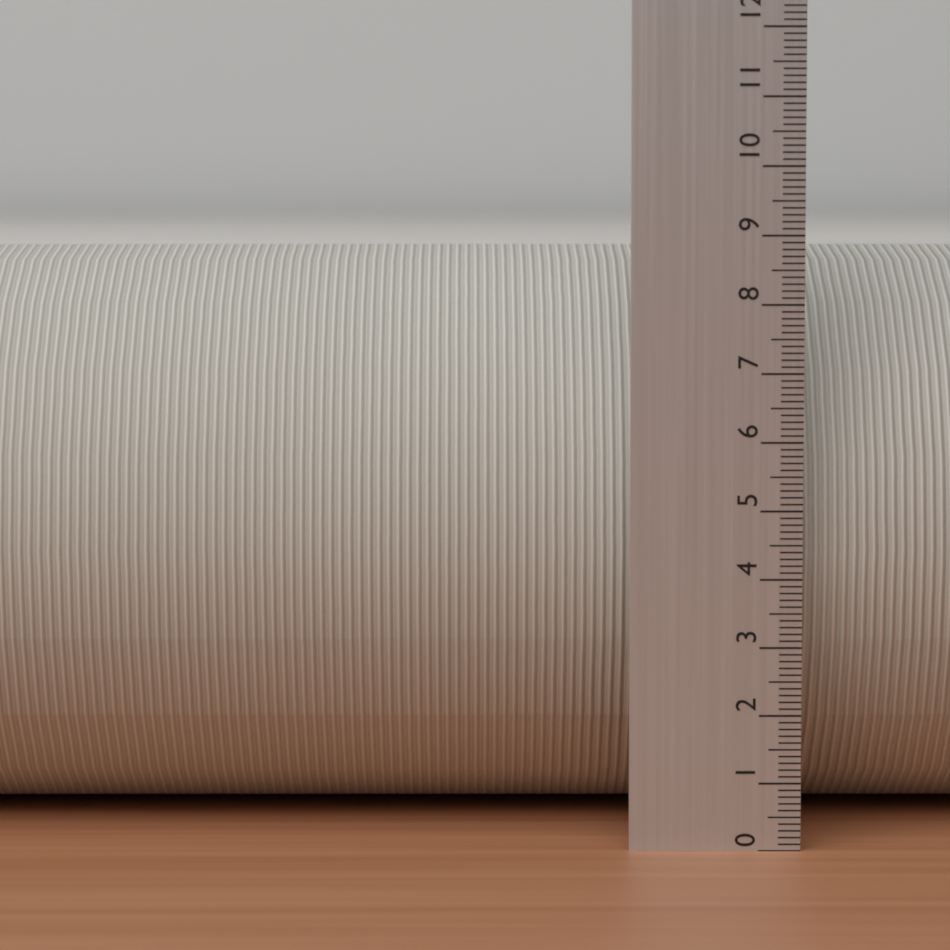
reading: 8.8 (no unit)
